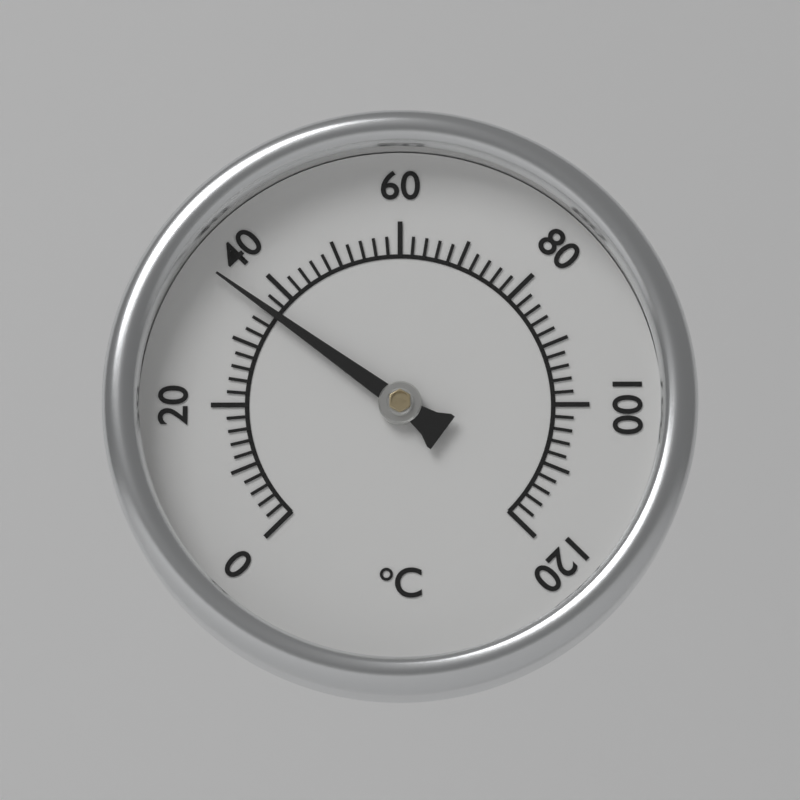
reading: 36 °C
